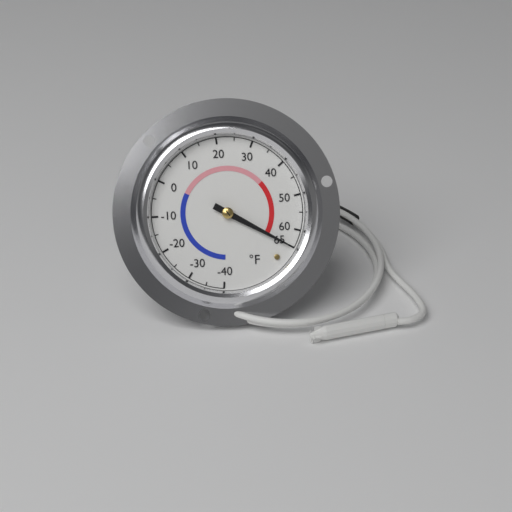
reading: 65 °F
